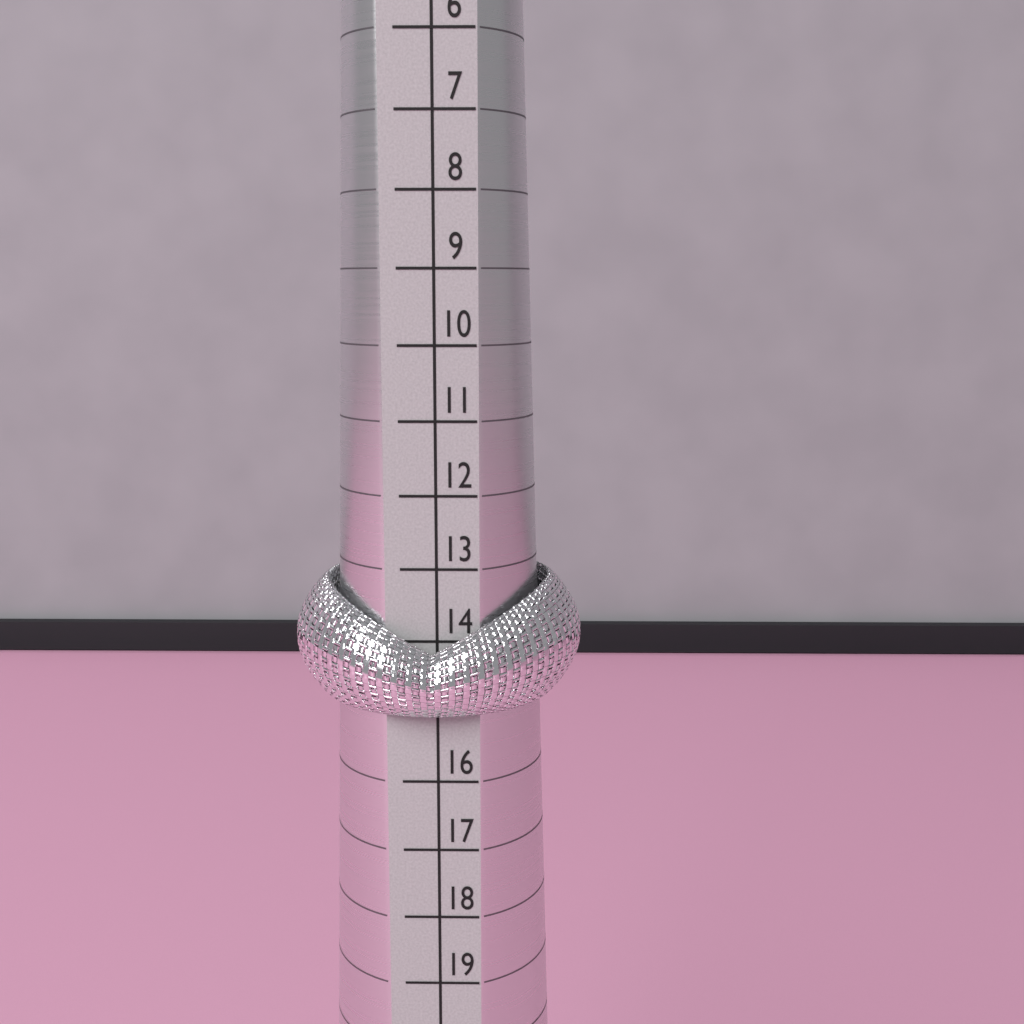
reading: 15 (no unit)
